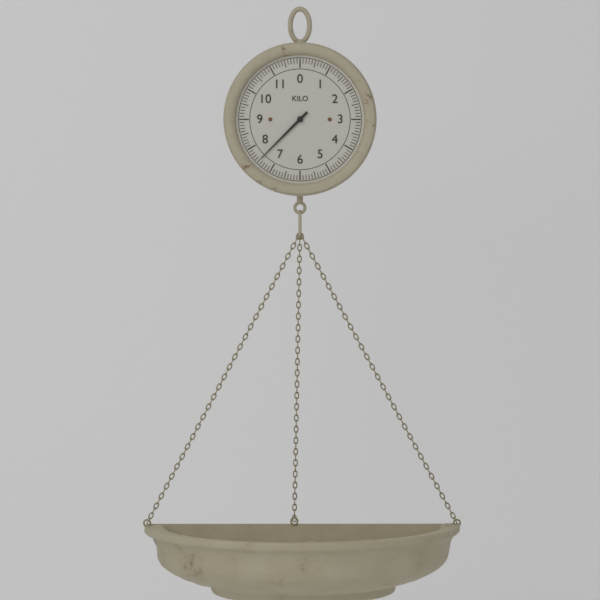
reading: 7.5 kg
